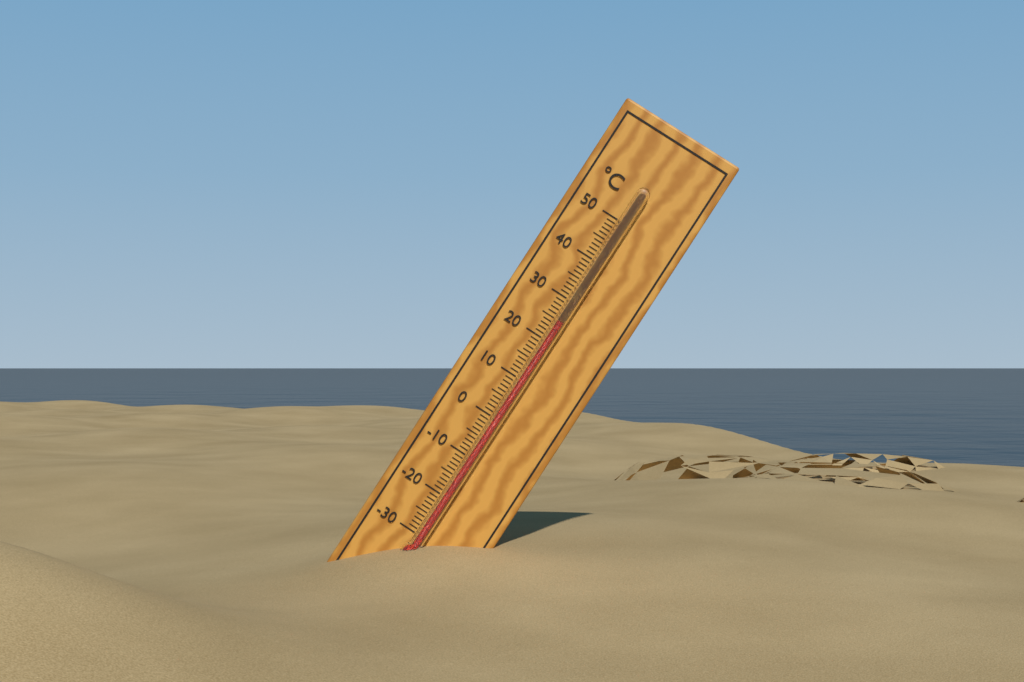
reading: 25 °C
